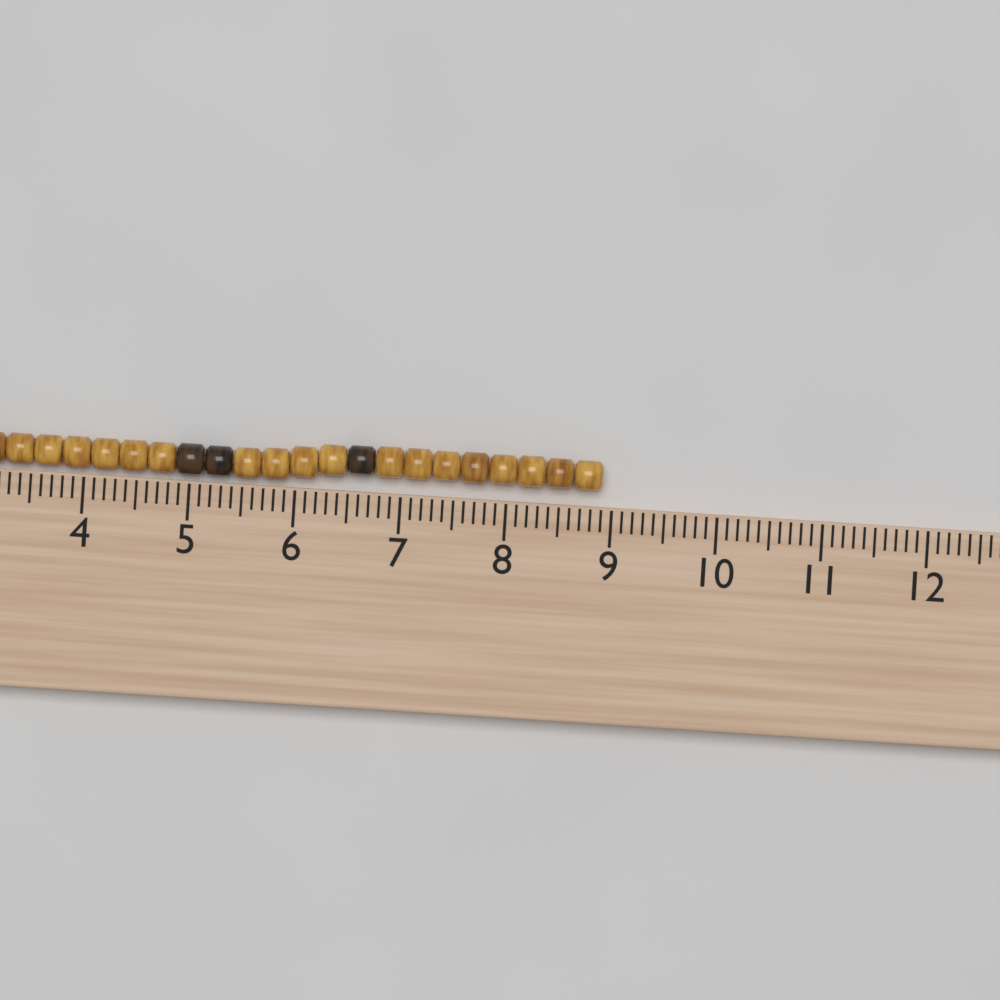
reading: 8.9 cm
